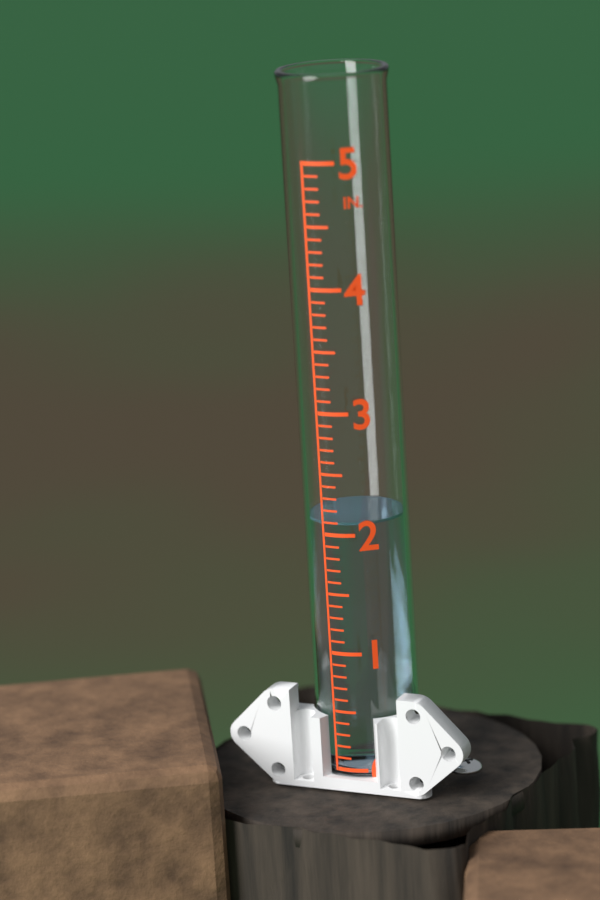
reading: 2.1 in
